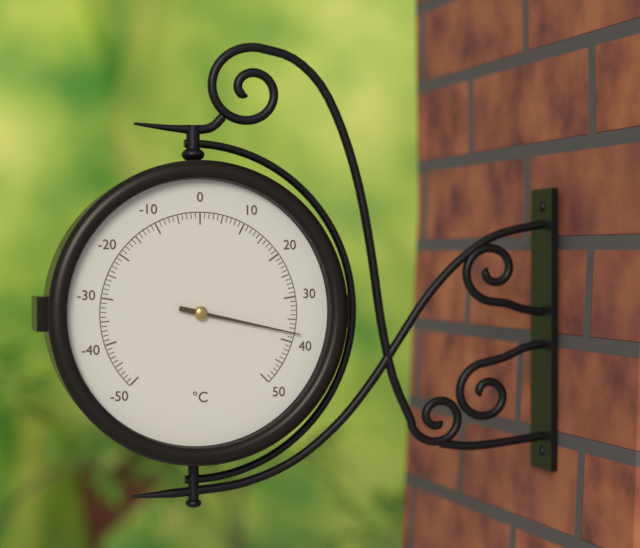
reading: 38 °C
